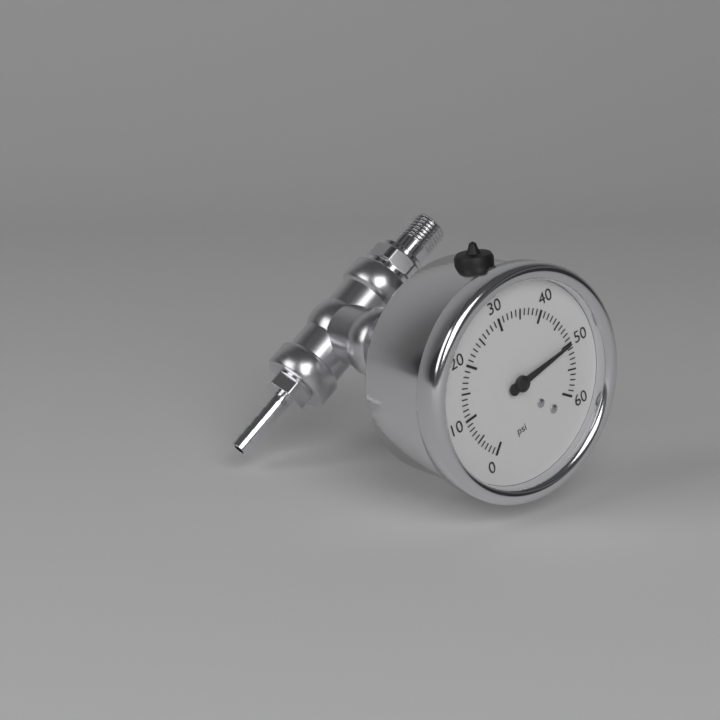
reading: 50 psi
